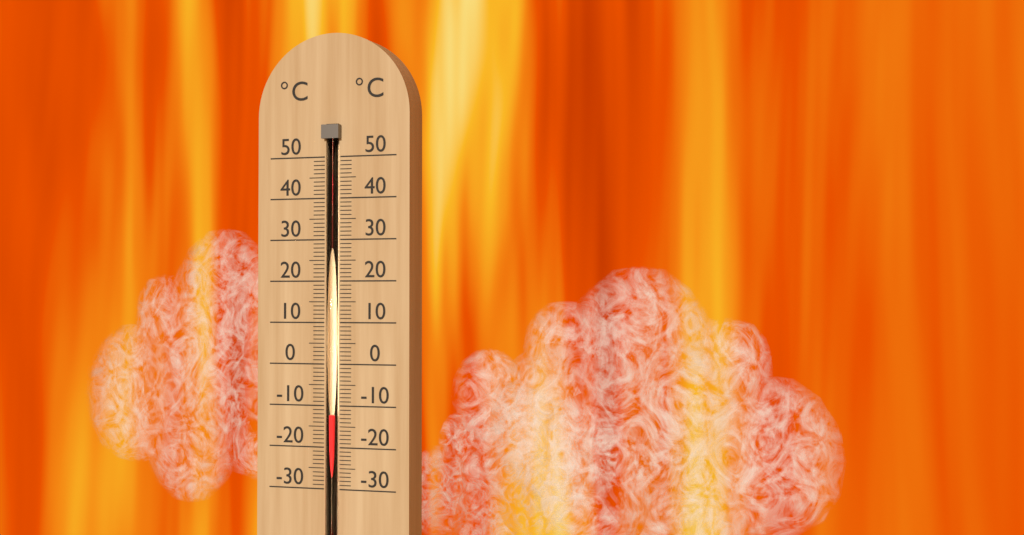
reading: -12 °C
